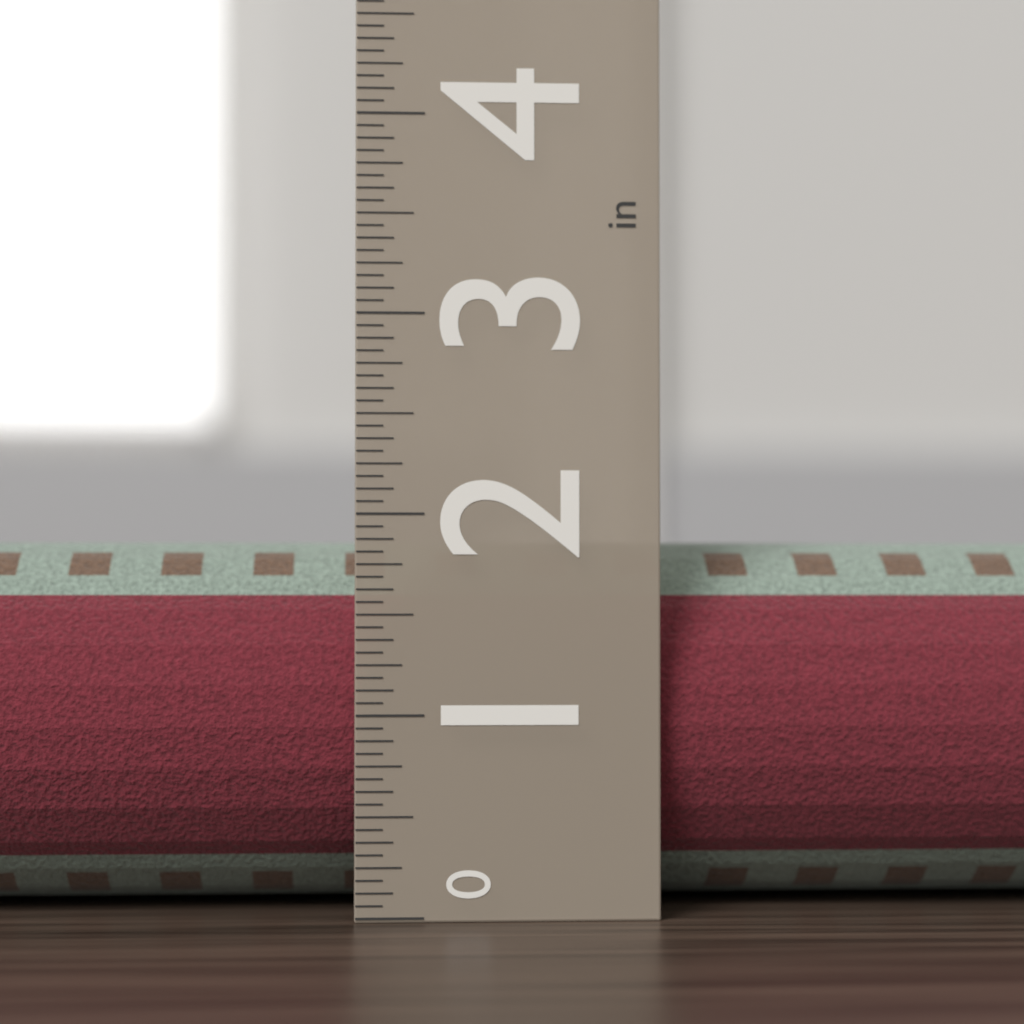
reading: 1.8750 in
